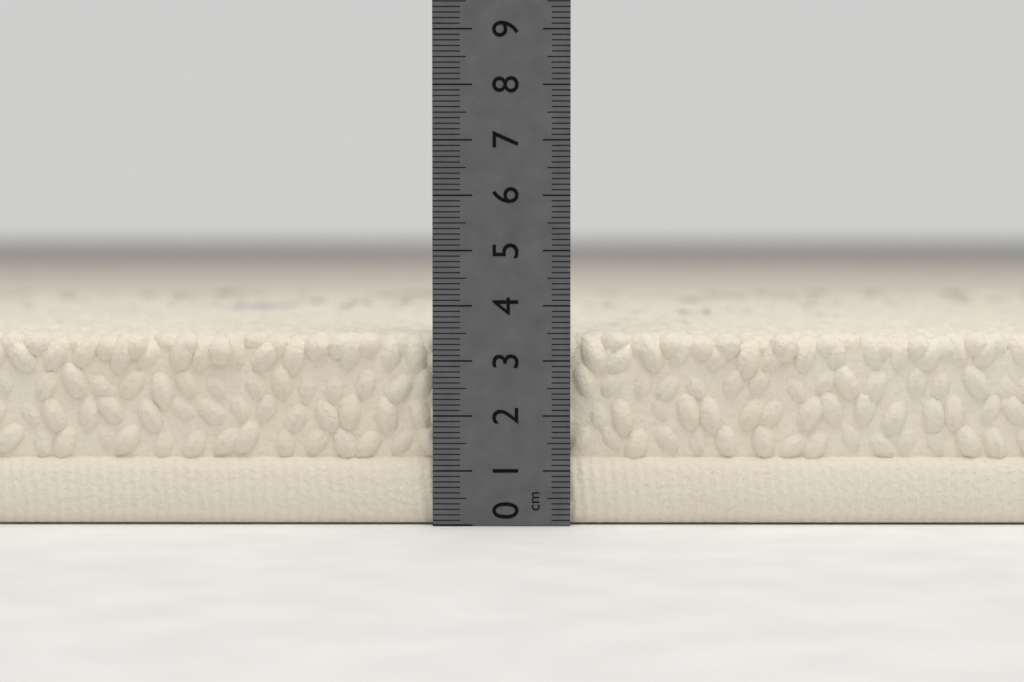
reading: 3.5 cm
